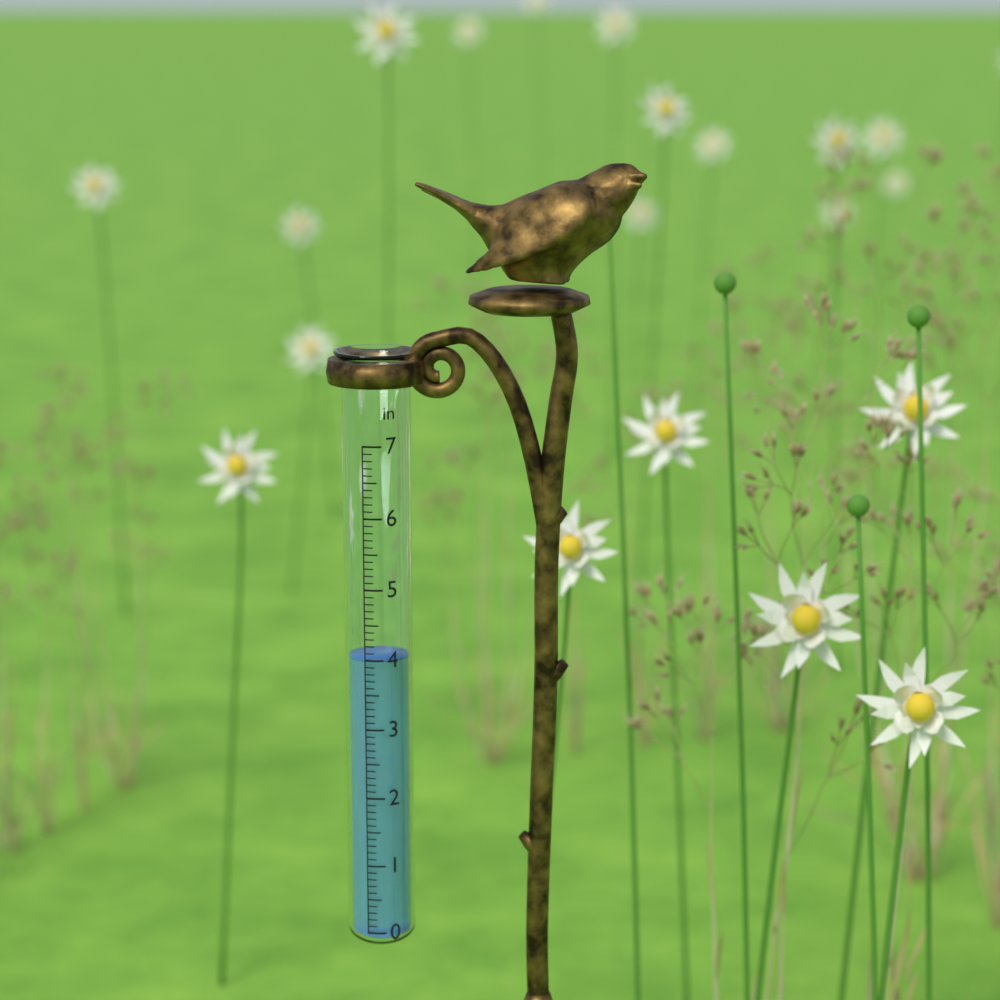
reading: 4.0 in
